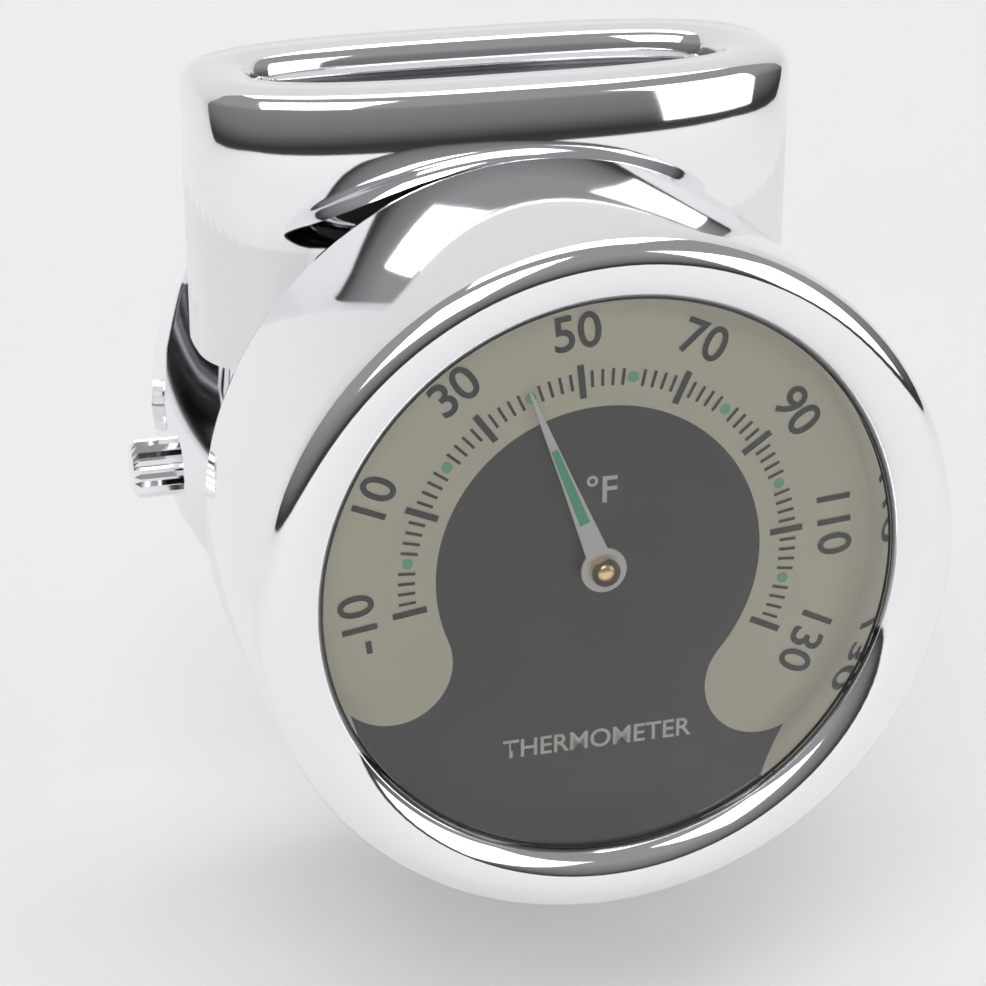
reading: 40 °F
